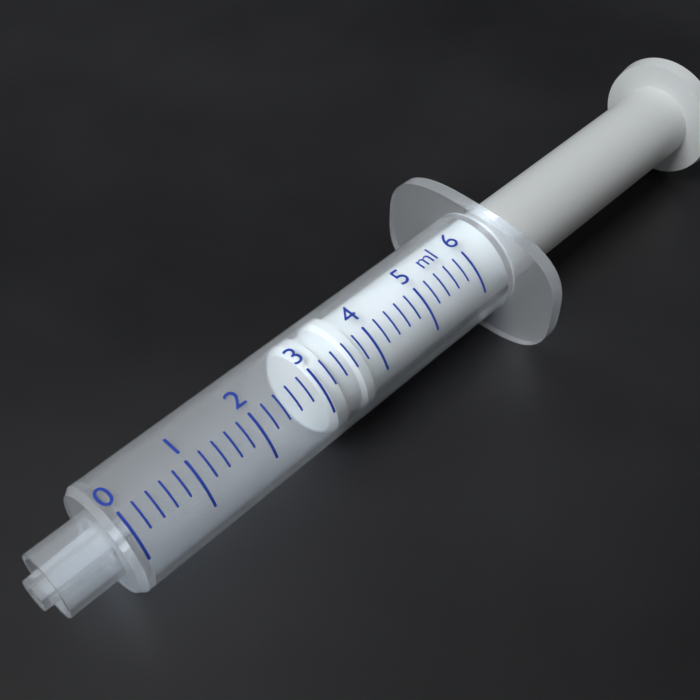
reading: 3.0 ml
